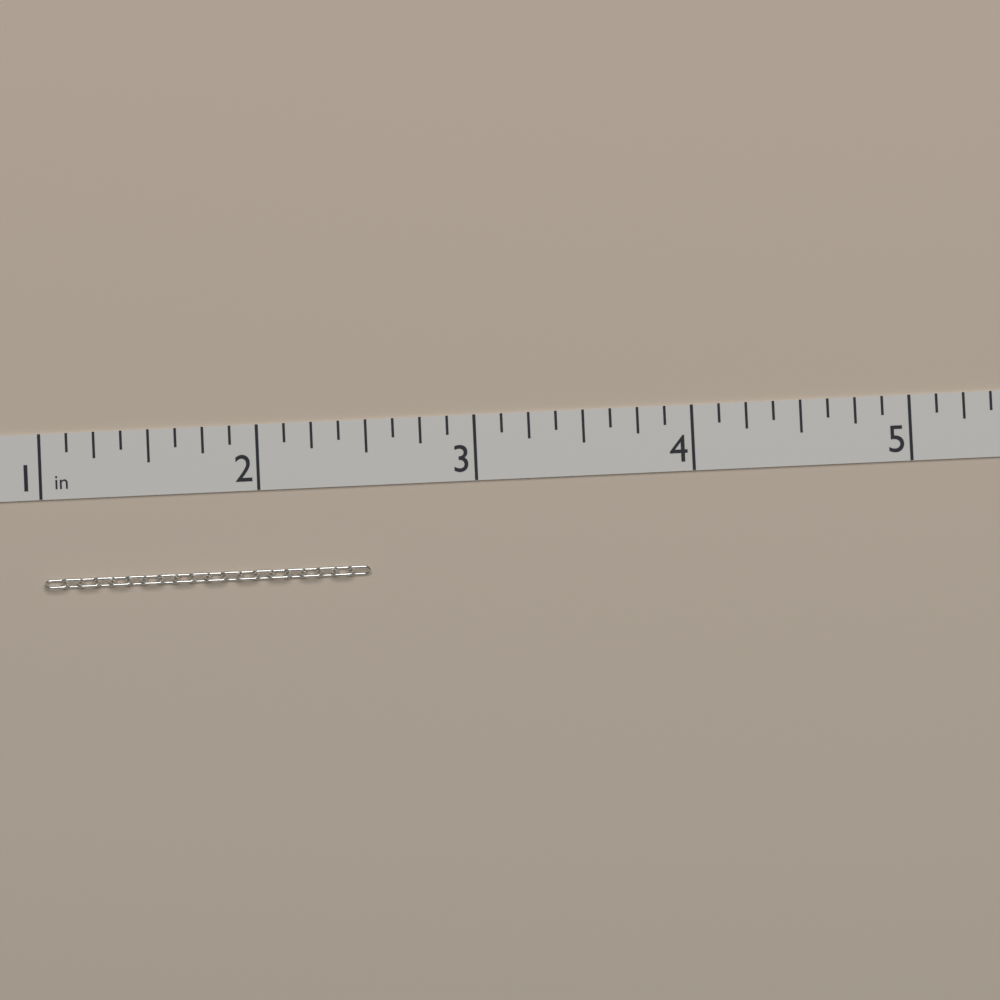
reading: 2.500 in
